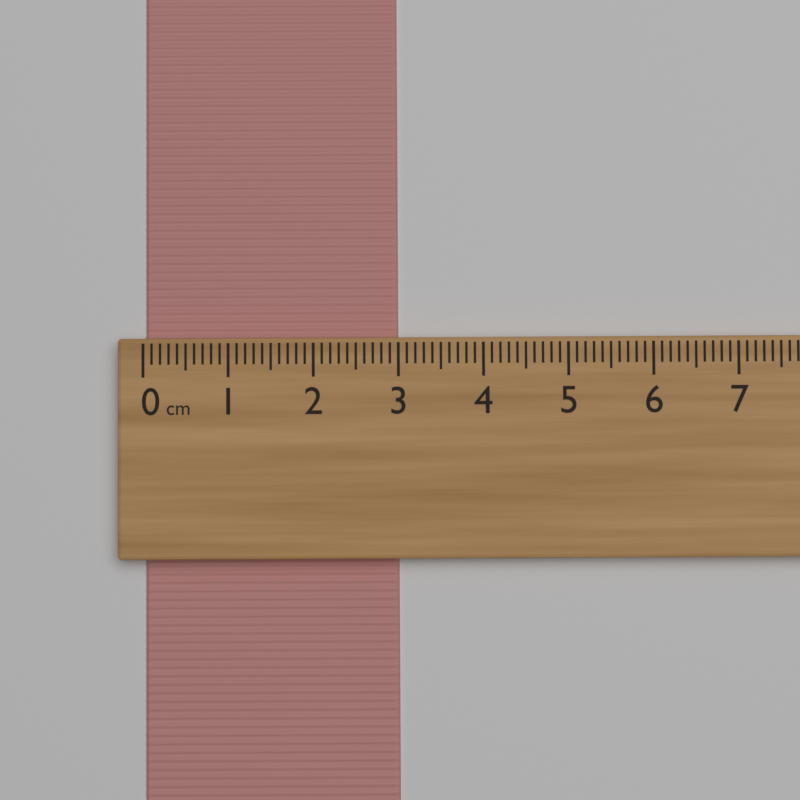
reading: 3.0 cm
